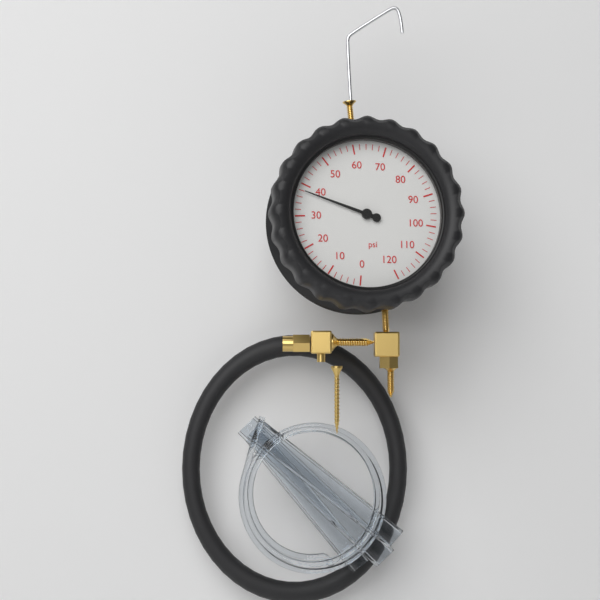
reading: 38 psi
